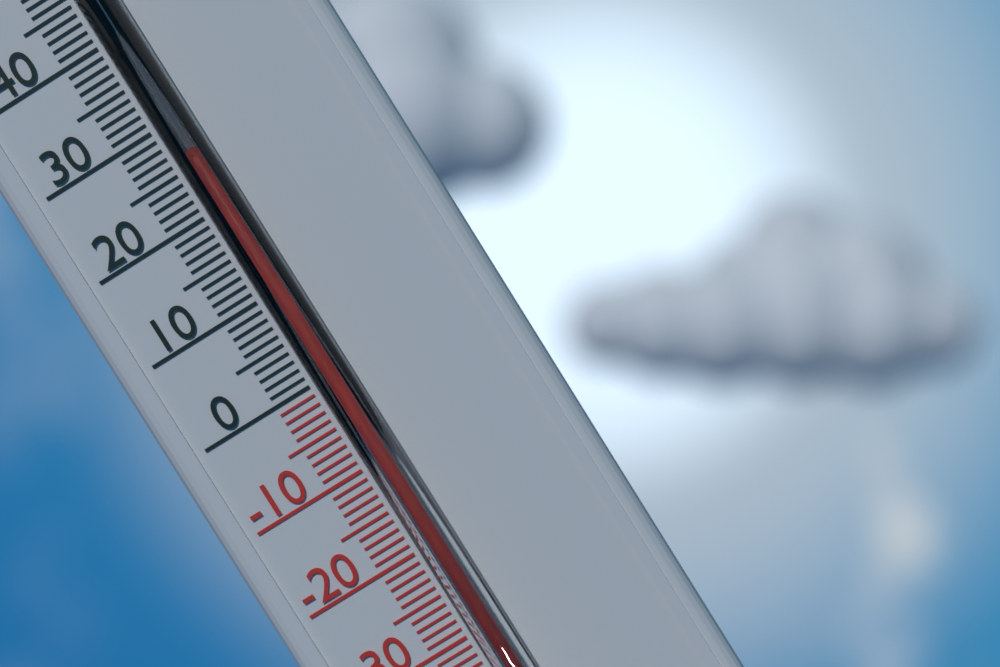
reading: 25 °C
